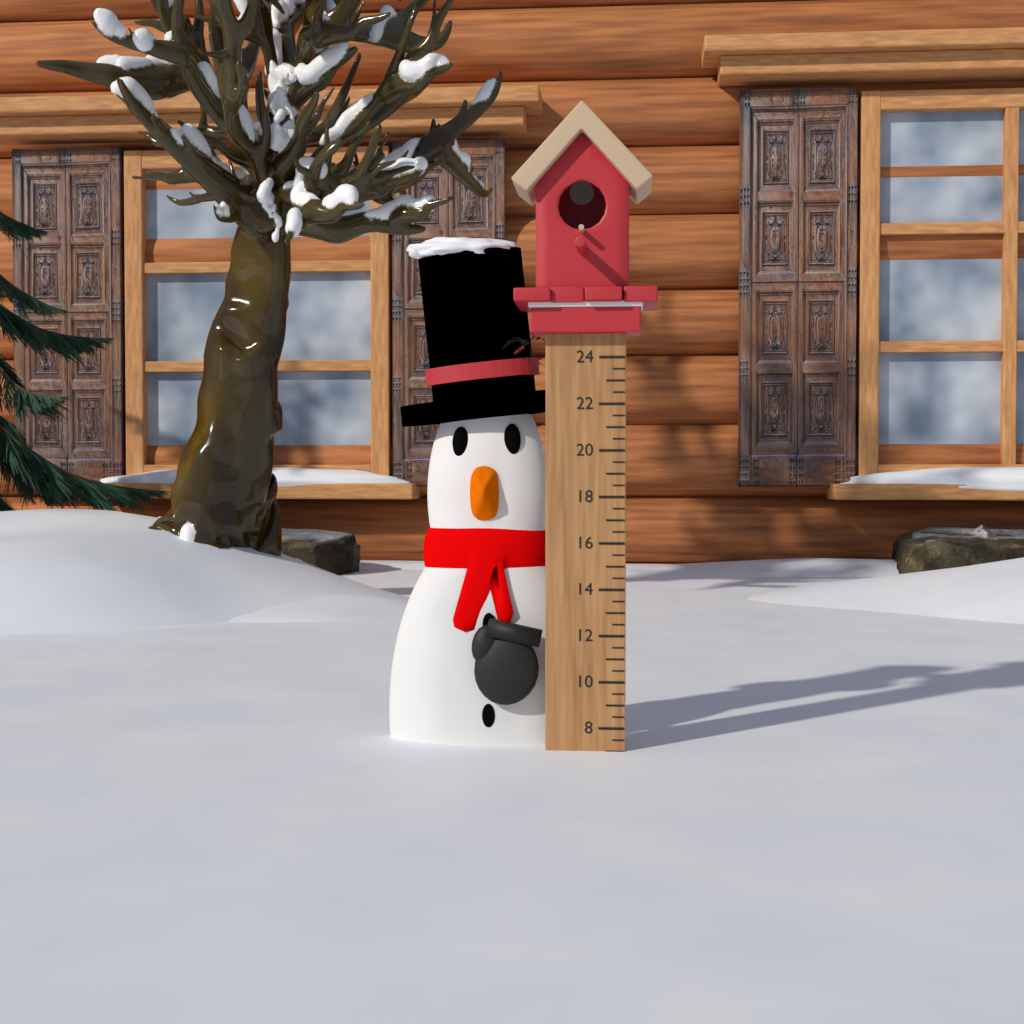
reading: 7.0 (no unit)
